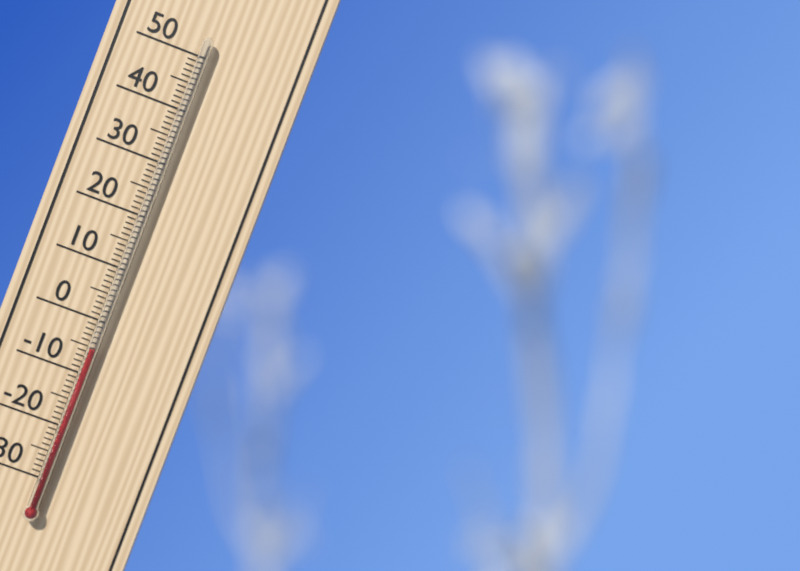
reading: -5 °C
